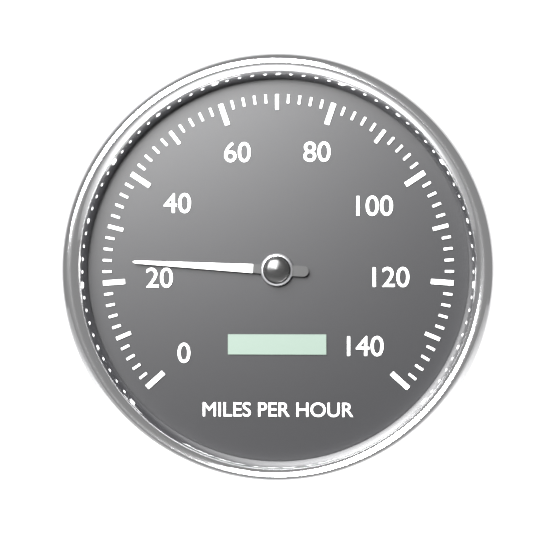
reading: 24 mph
